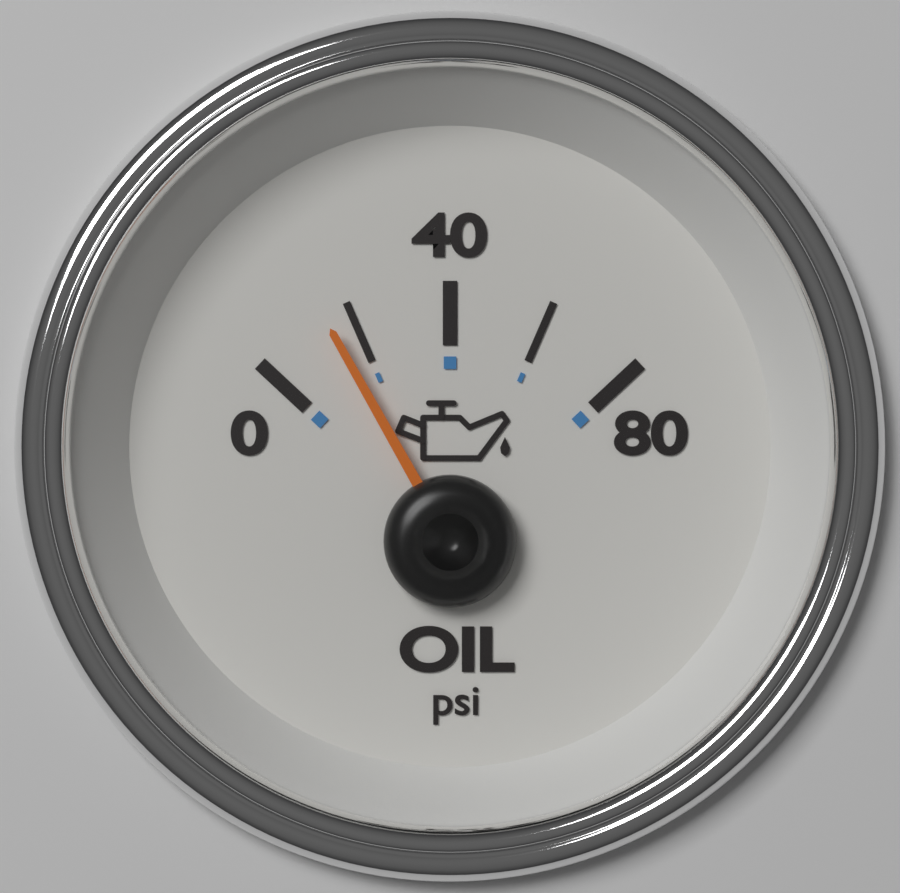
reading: 15 psi
